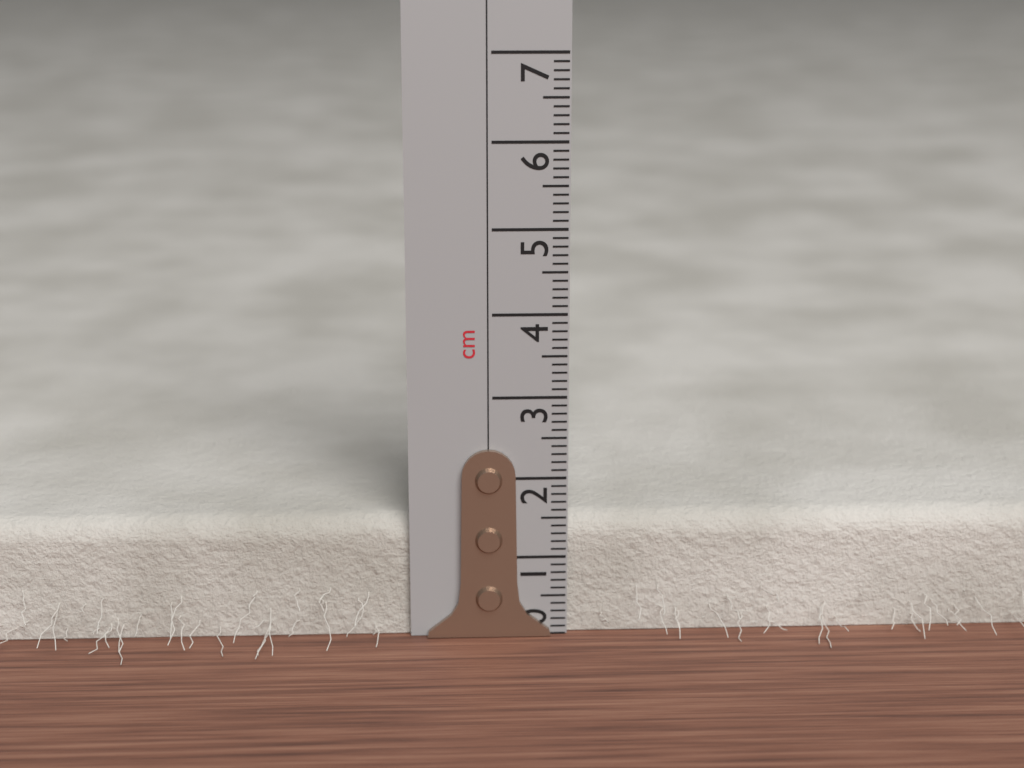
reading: 1.5 cm
